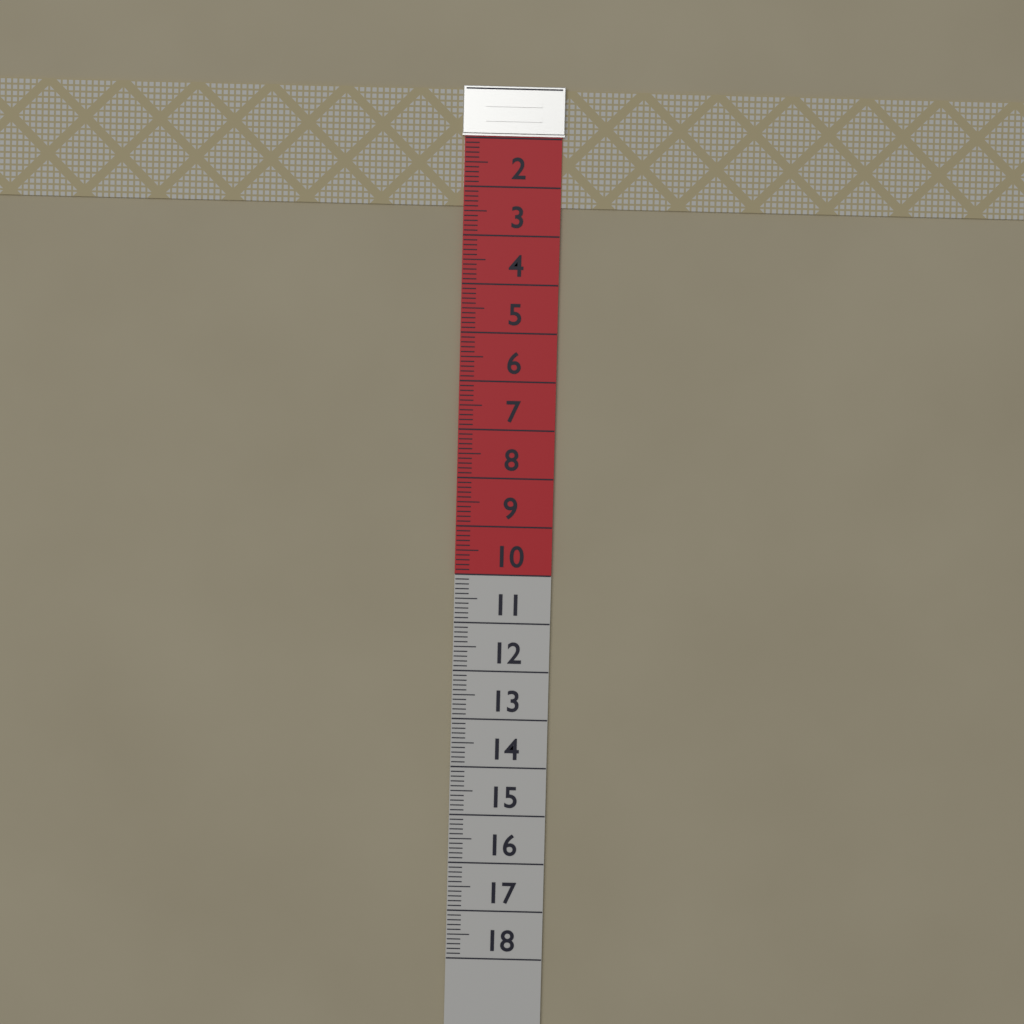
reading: 2.4 (no unit)
